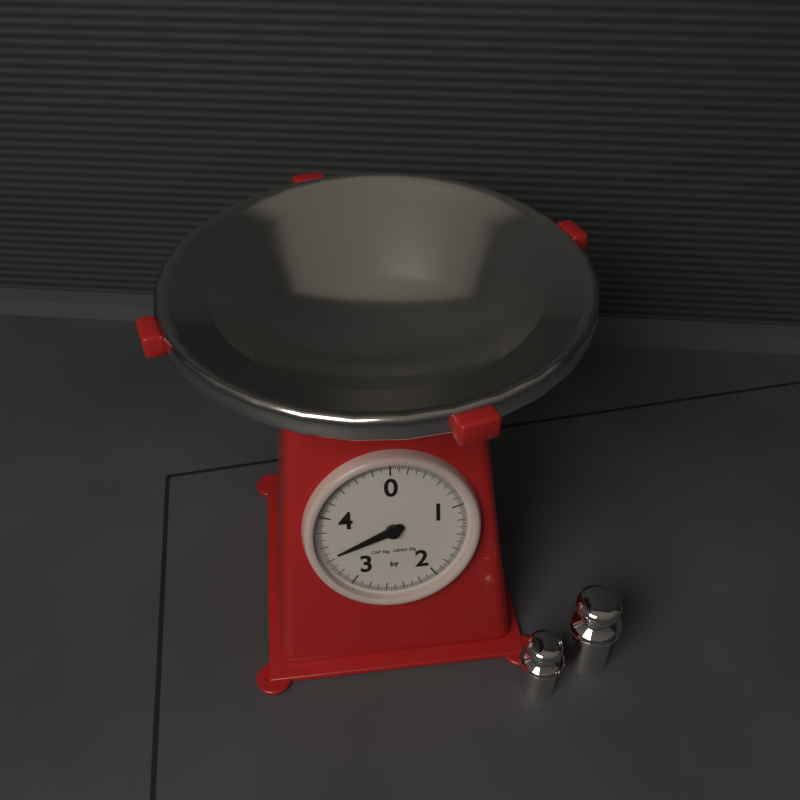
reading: 3.44 kg
